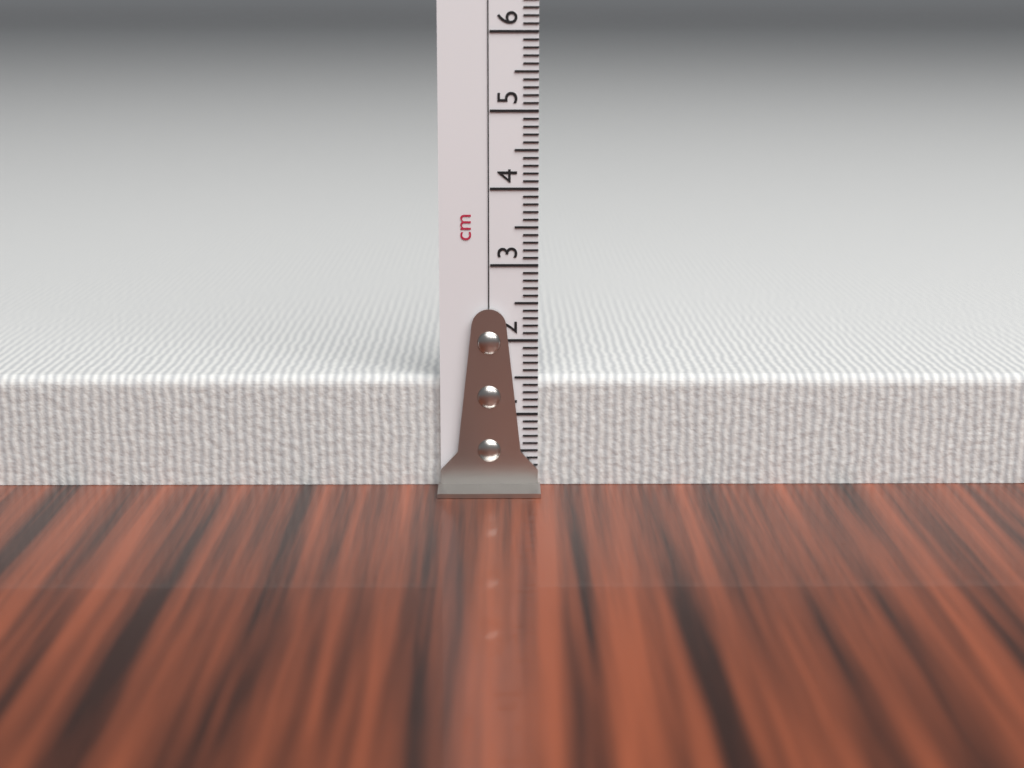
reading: 1.5 cm
